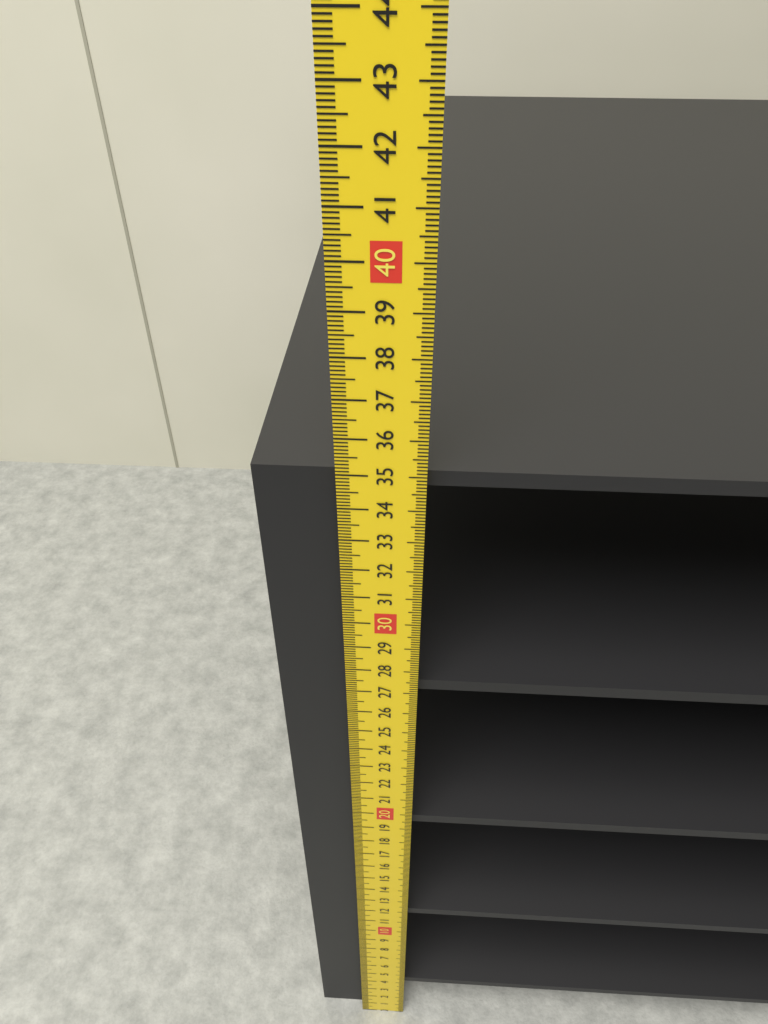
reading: 34.9 cm
